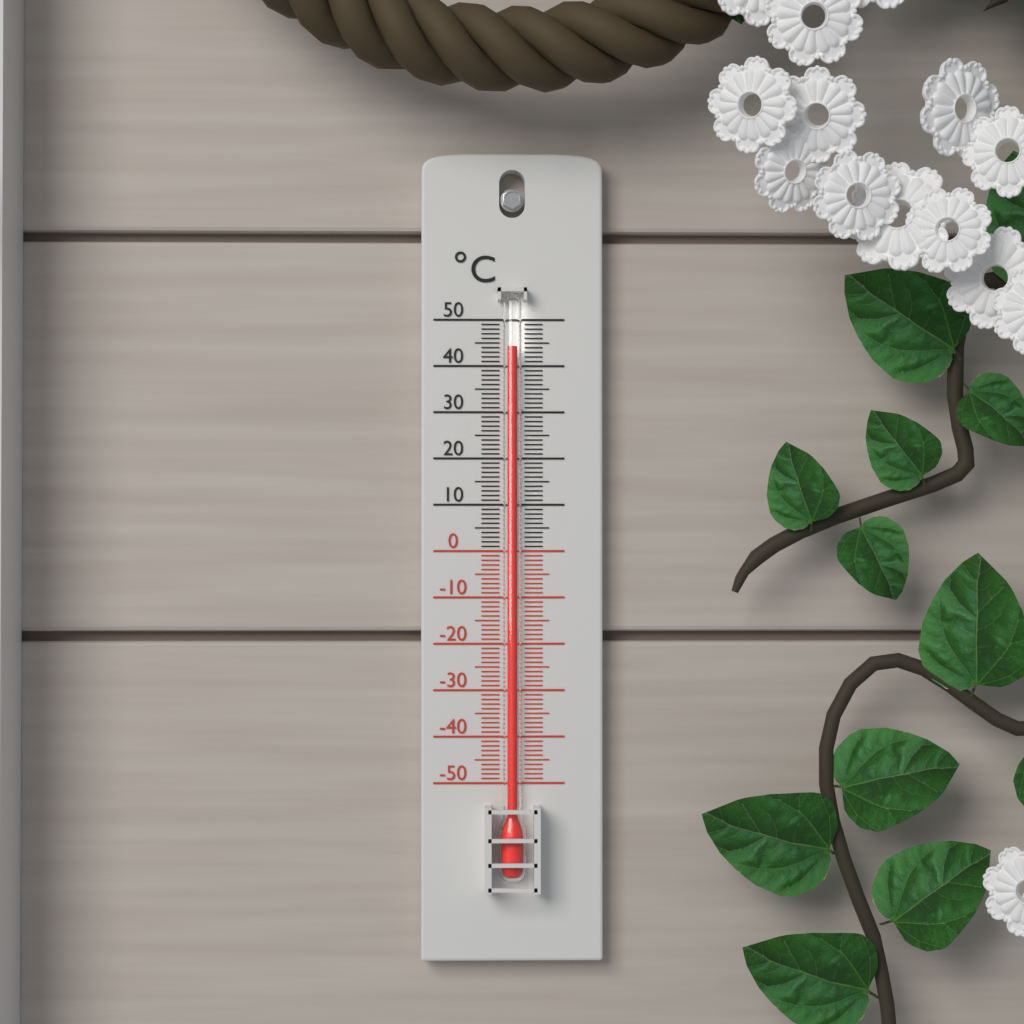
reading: 44 °C
